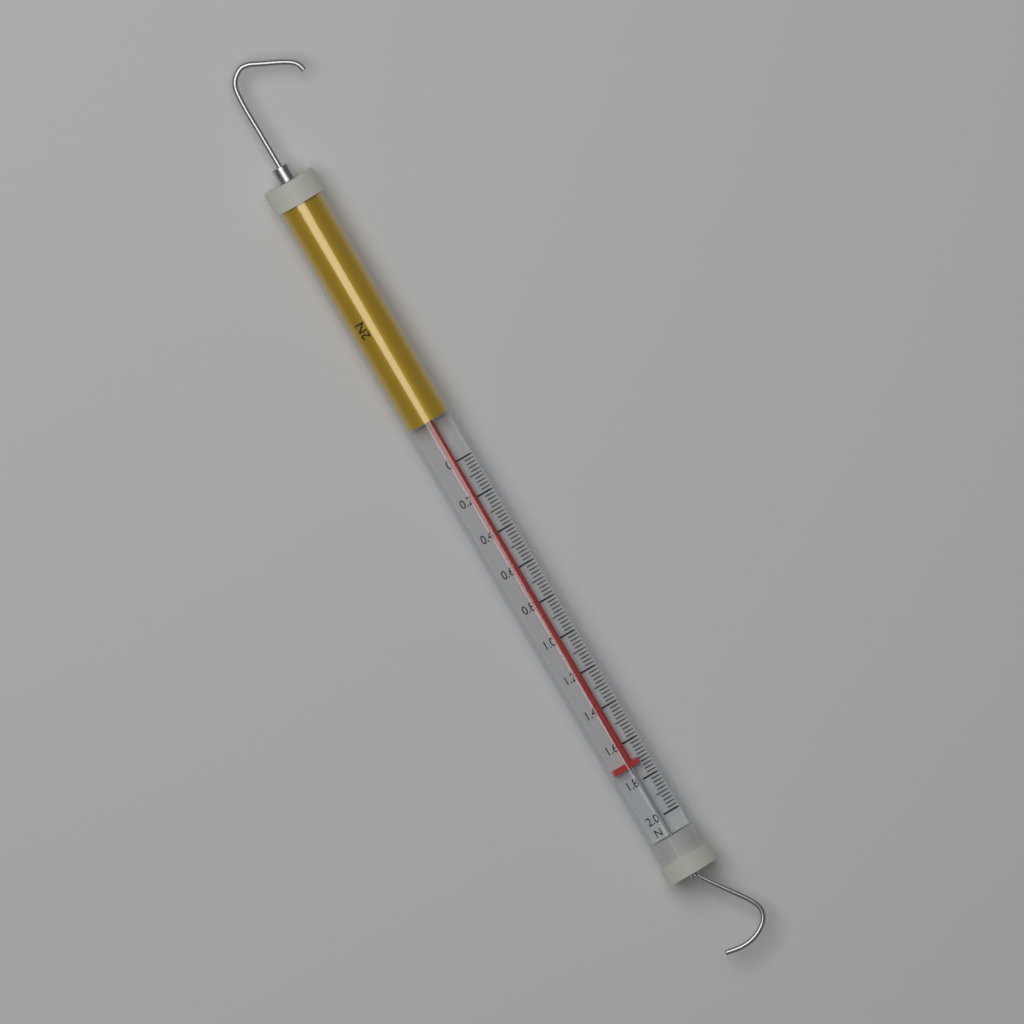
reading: 1.72 N
